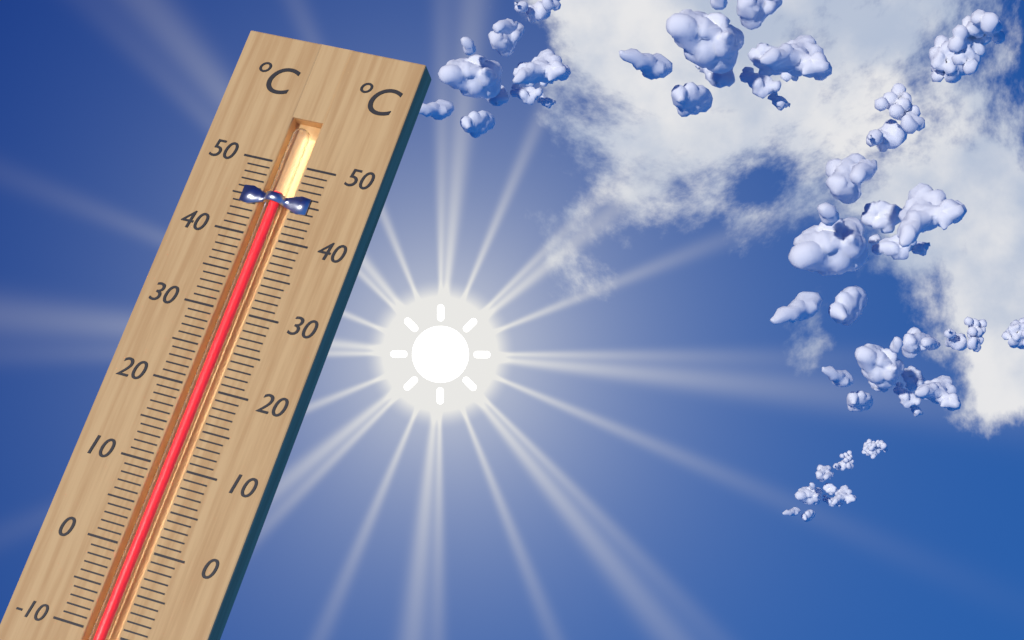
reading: 46 °C
